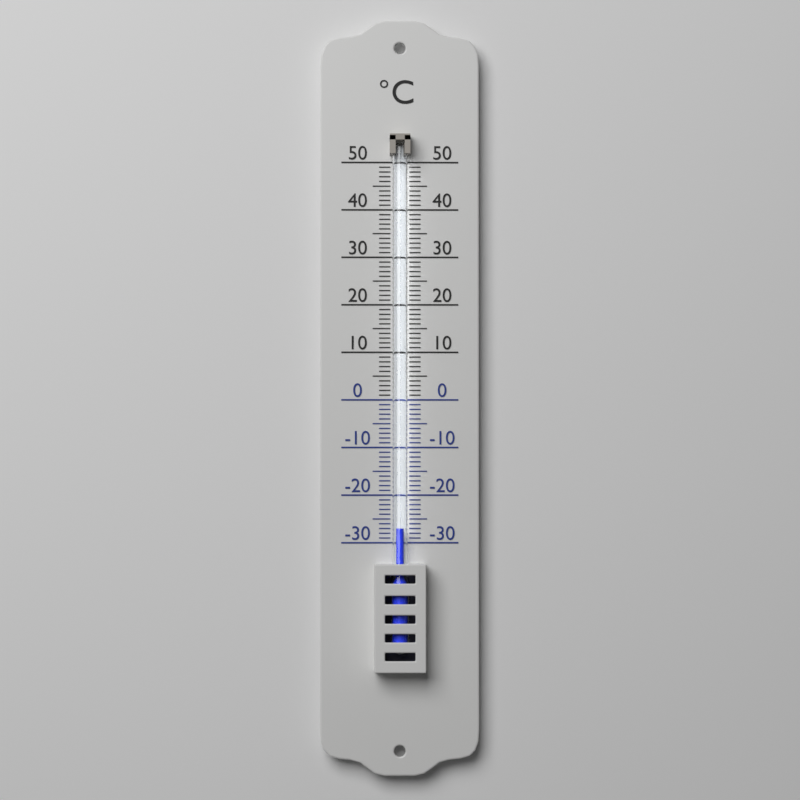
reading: -27 °C
